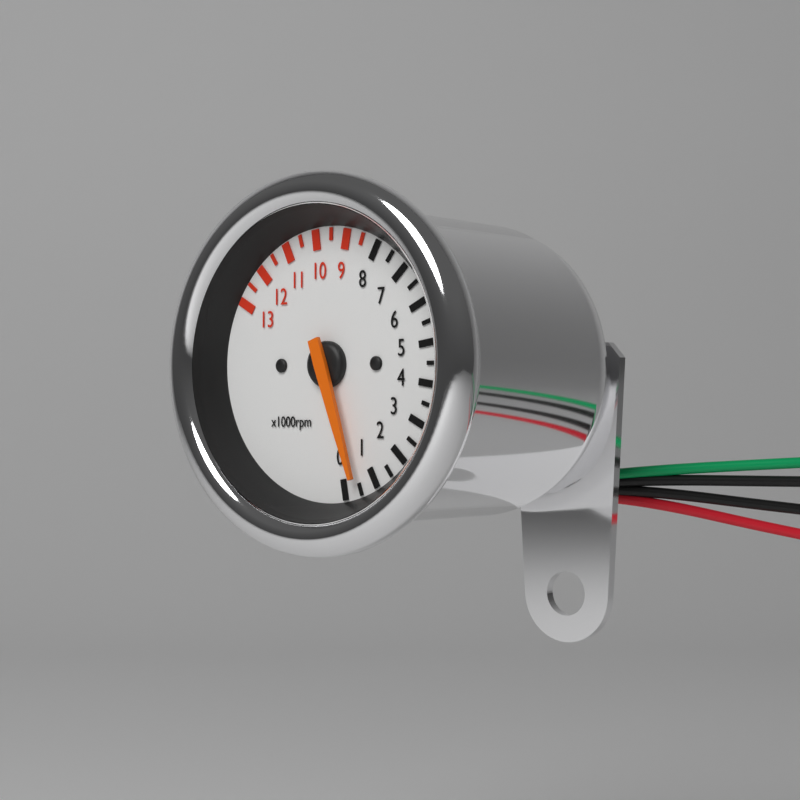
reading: 500 rpm
